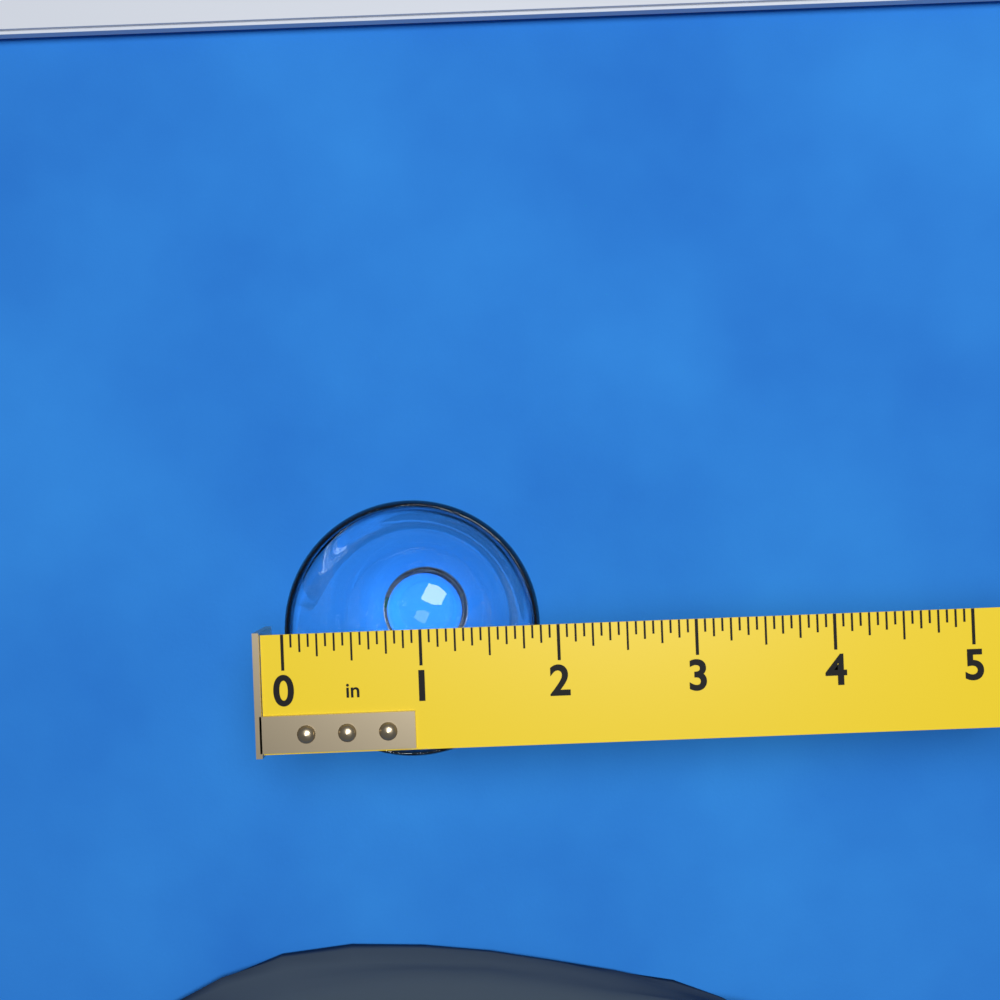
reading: 1.8750 in
